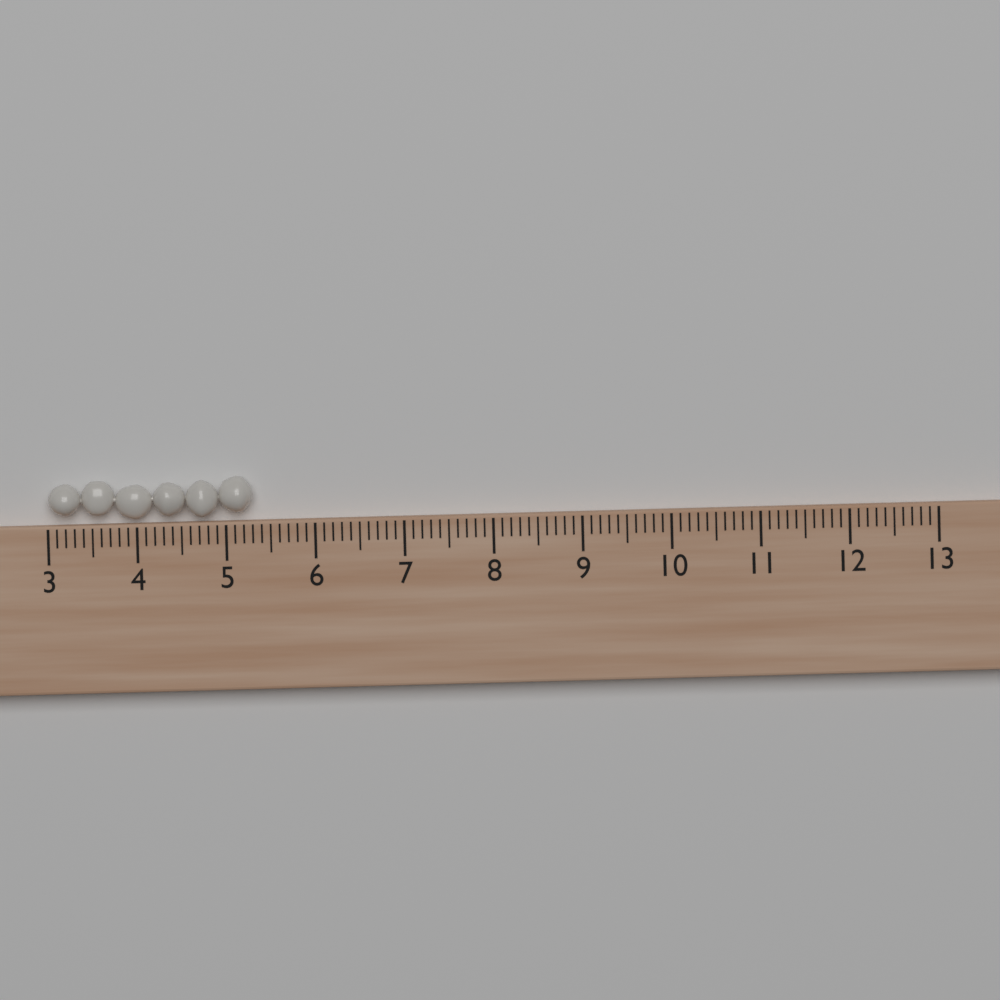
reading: 5.3 (no unit)
